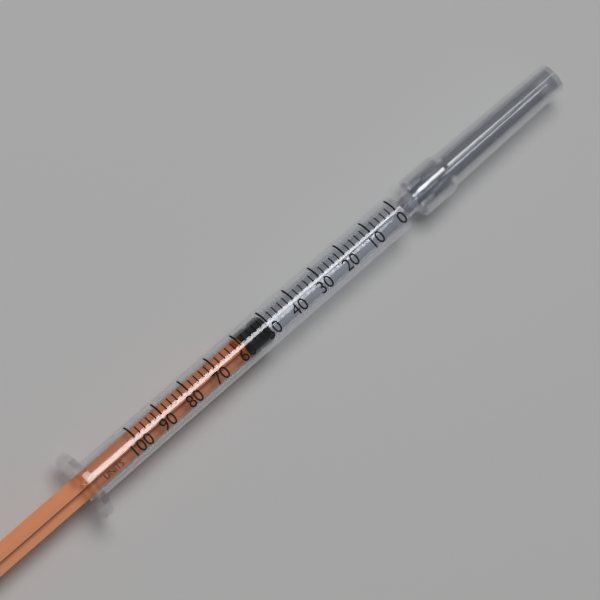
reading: 50 units
